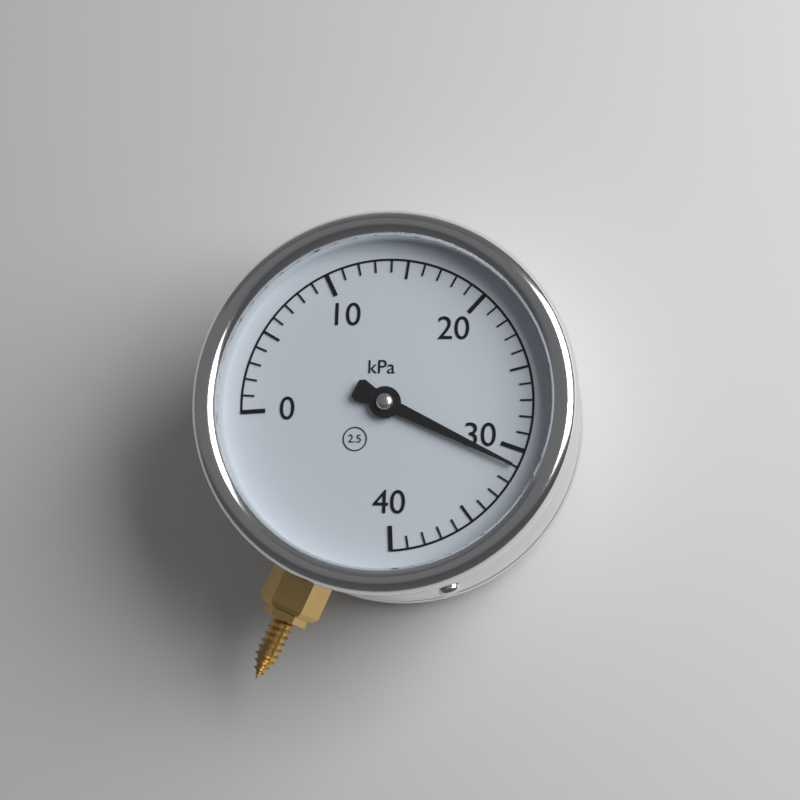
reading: 31 kPa
